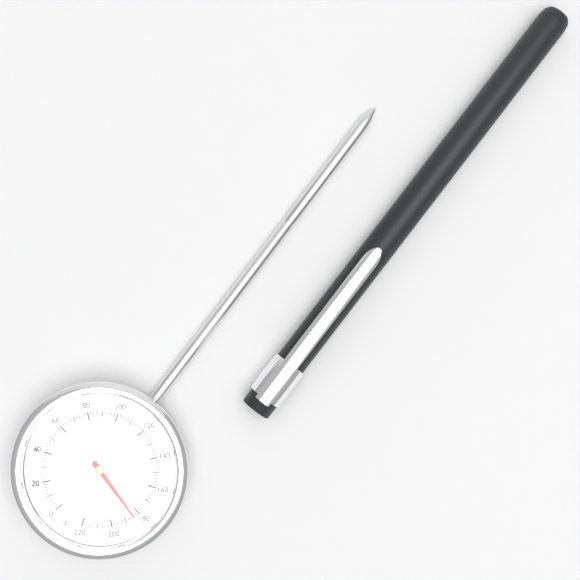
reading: 184 °F
